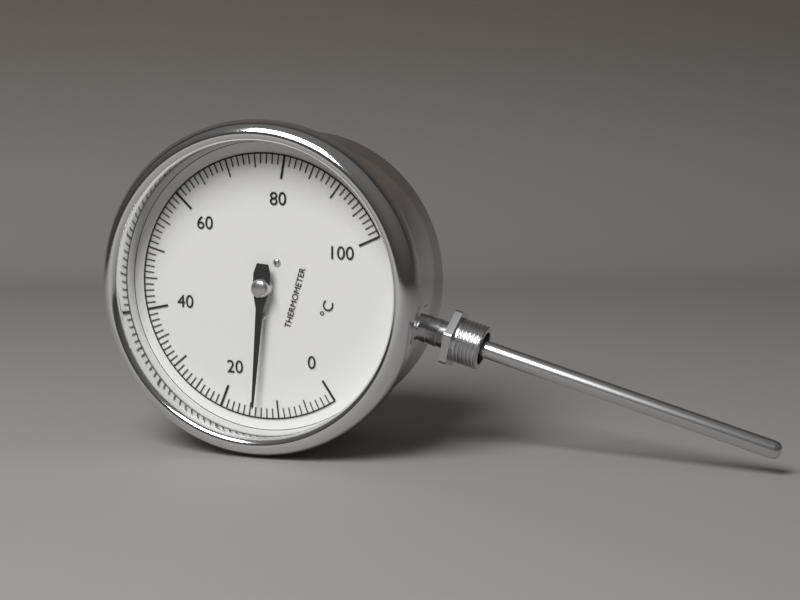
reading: 14 °C
